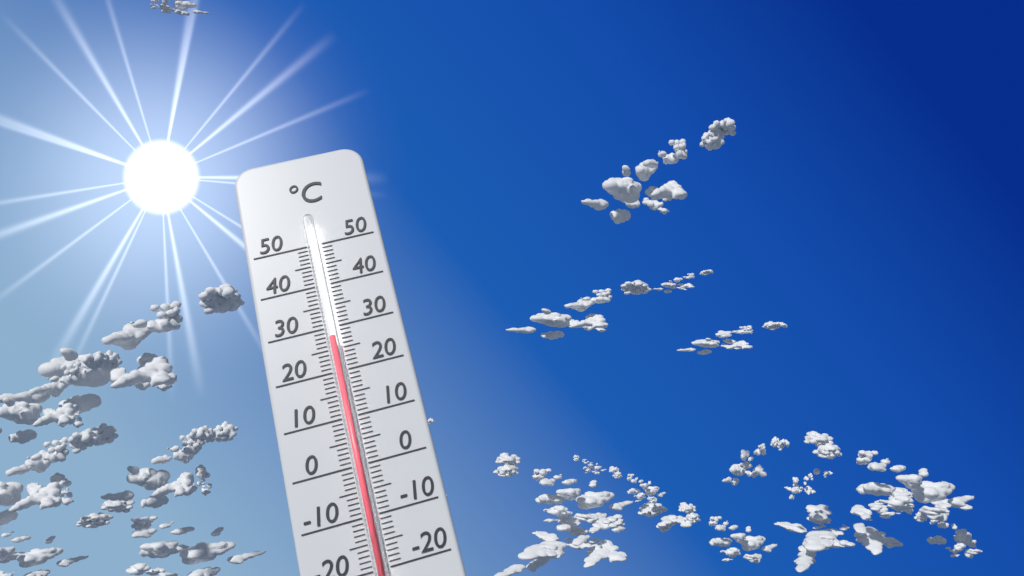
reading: 27 °C
